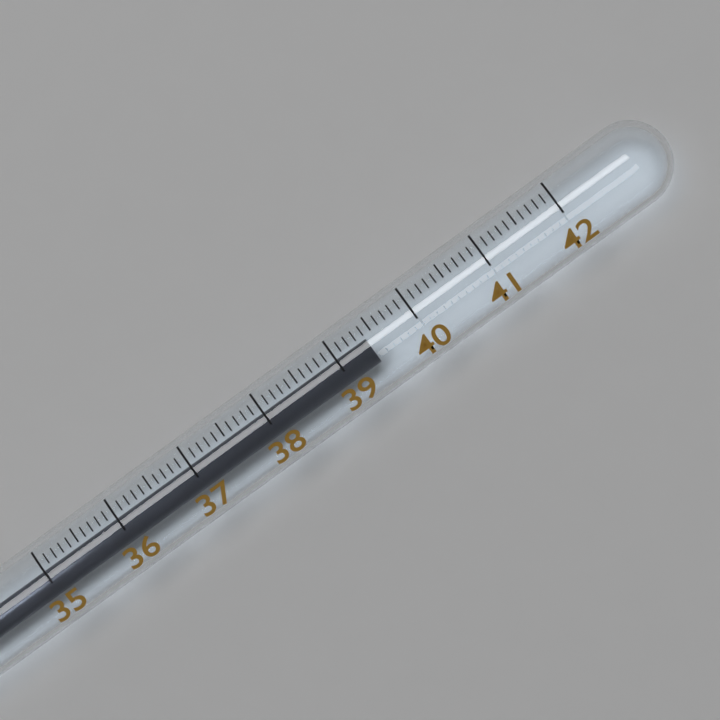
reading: 39.4 (no unit)
